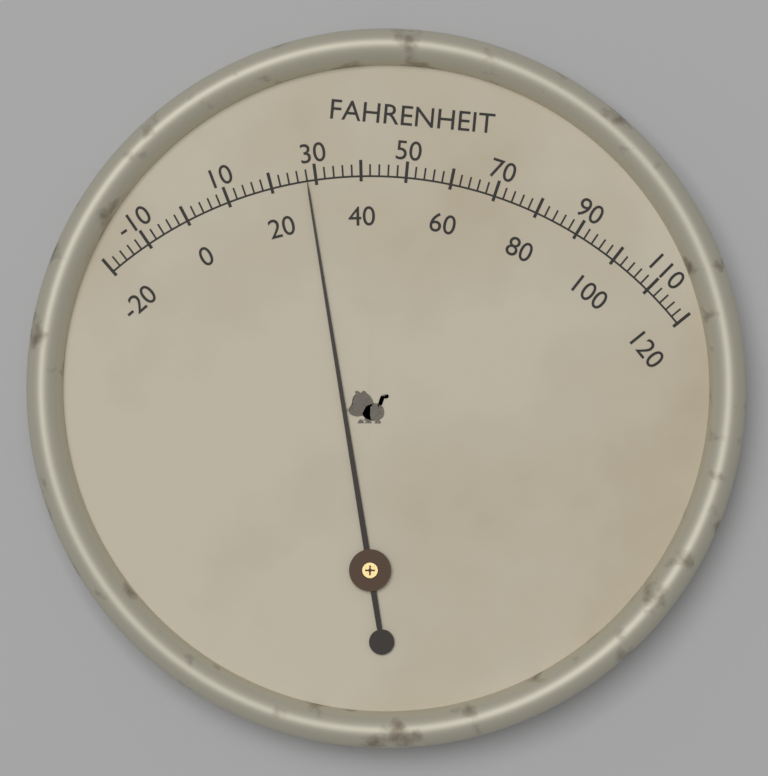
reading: 28 °F
